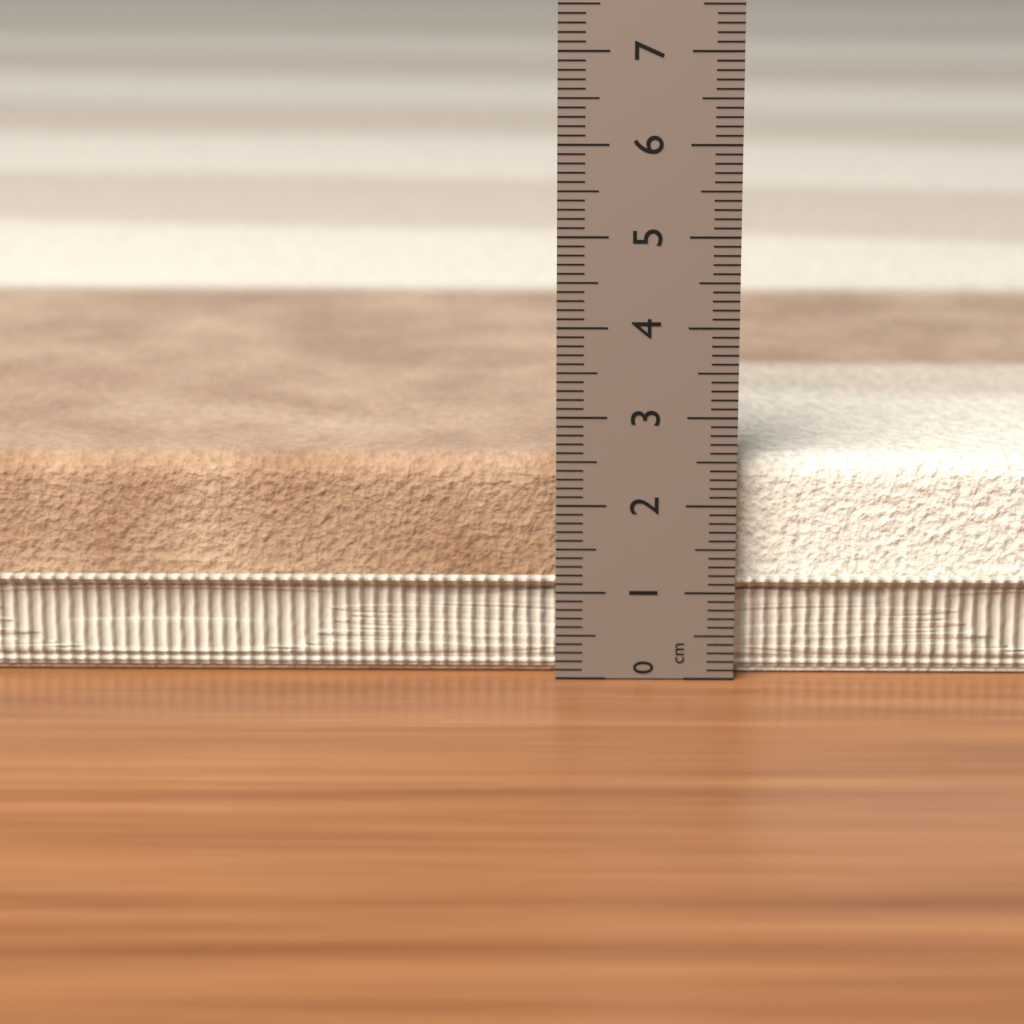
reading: 2.5 cm
